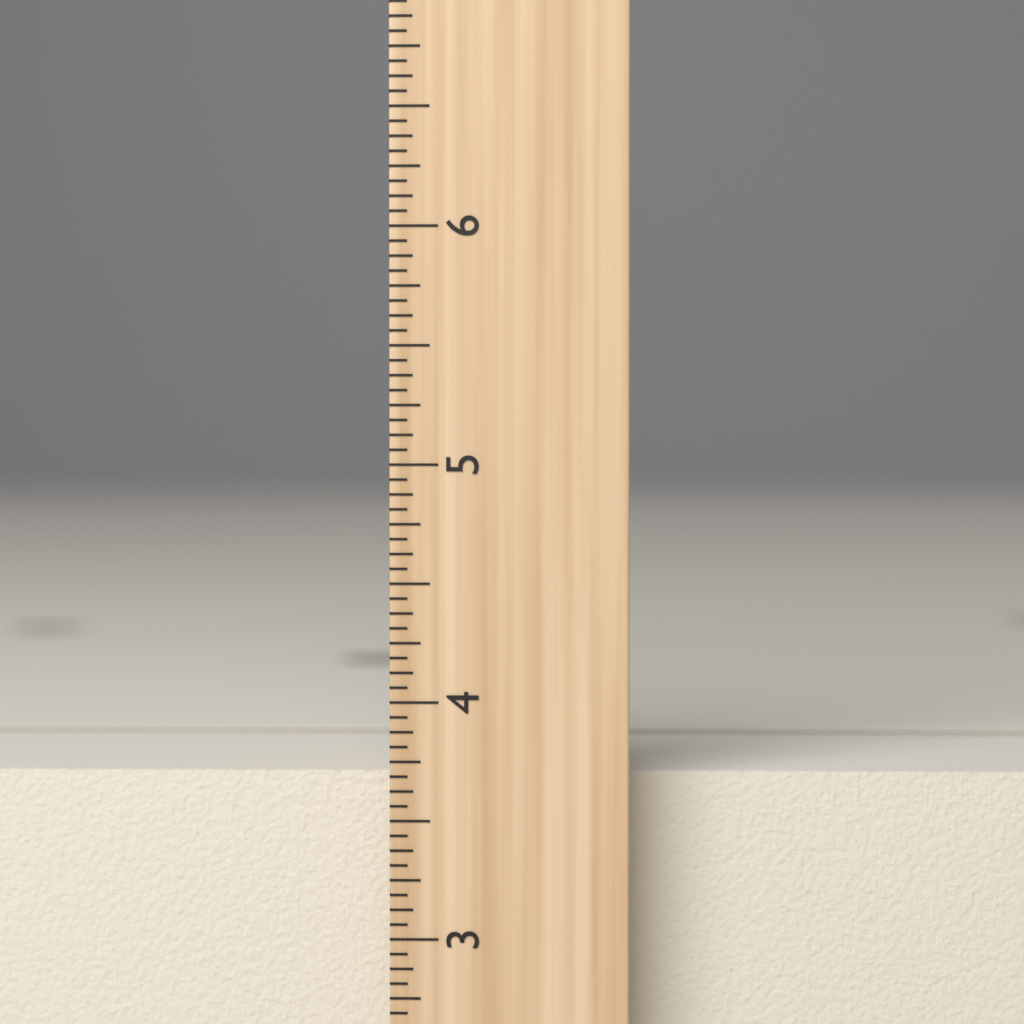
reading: 3.6875 inch
